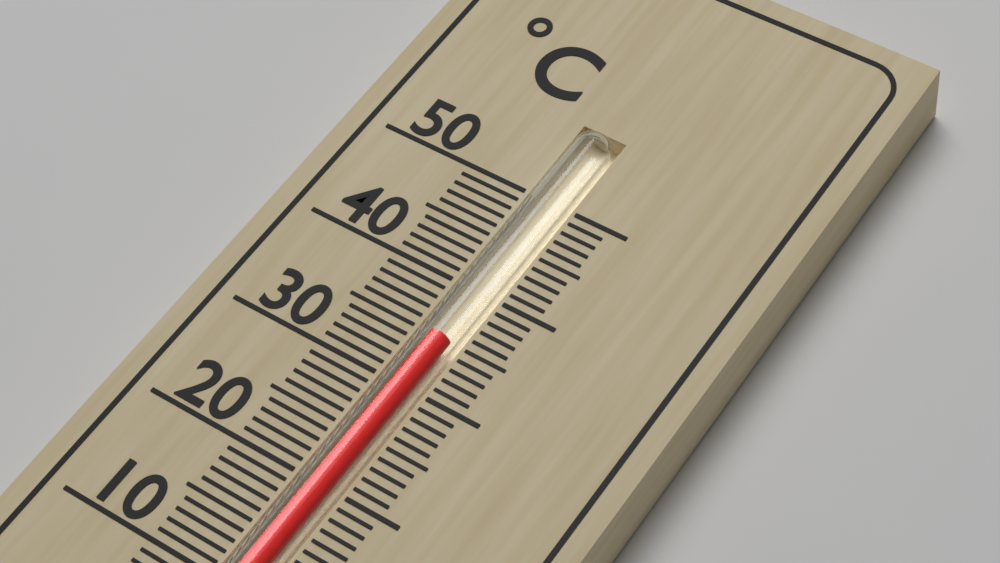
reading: 35 °C
